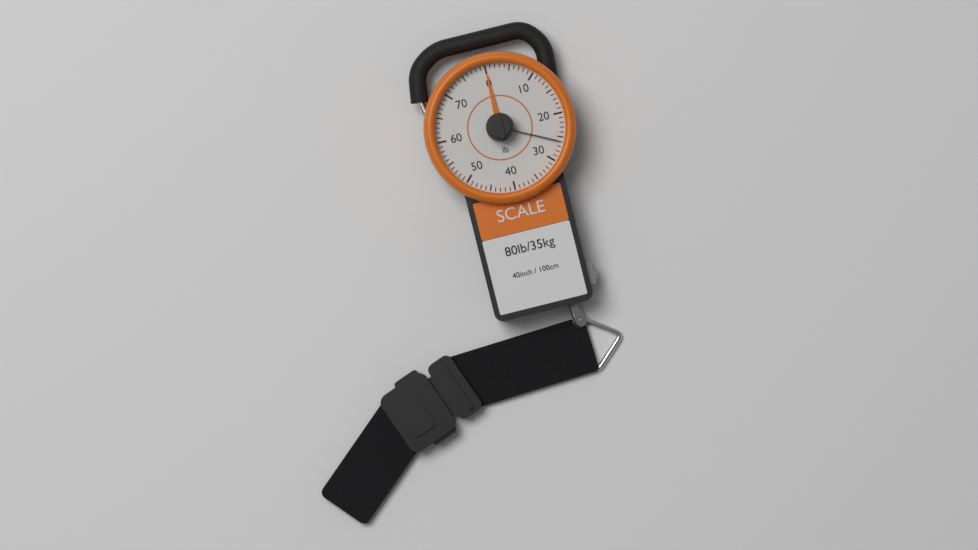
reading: 0 lb
